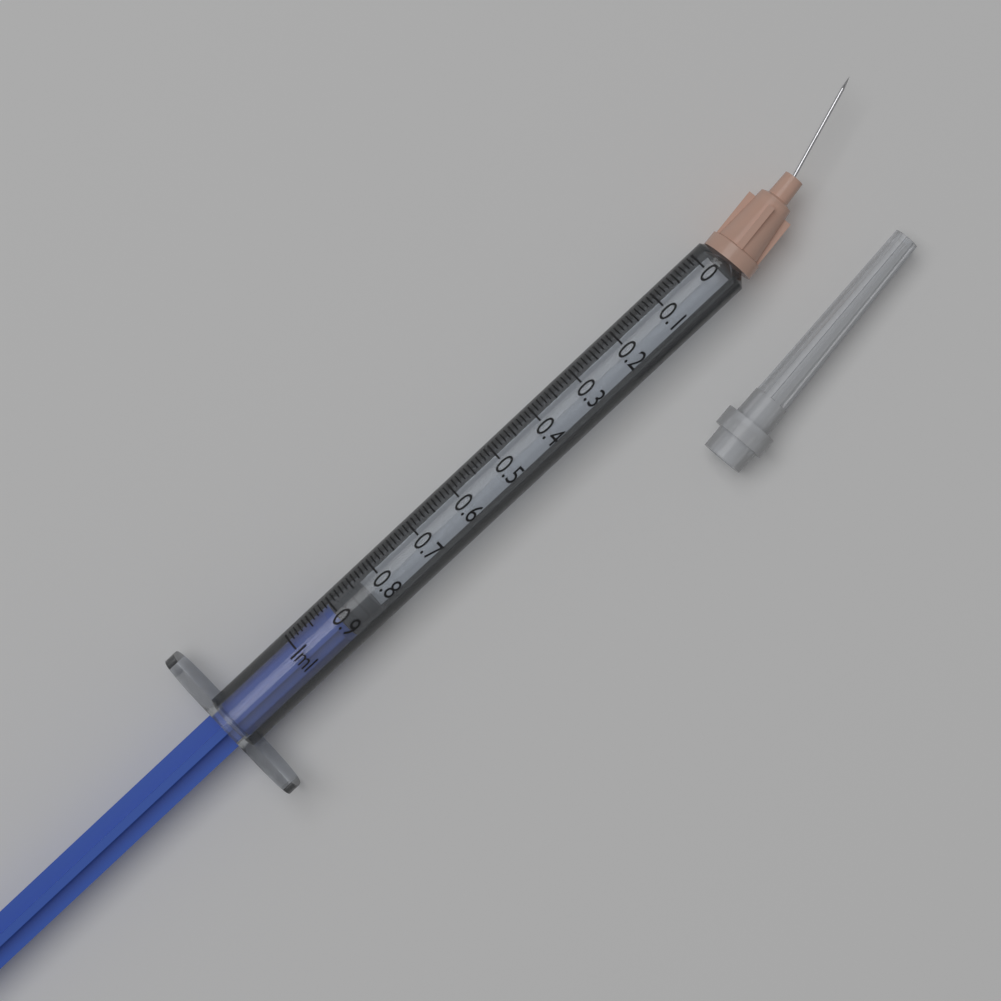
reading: 0.84 ml
